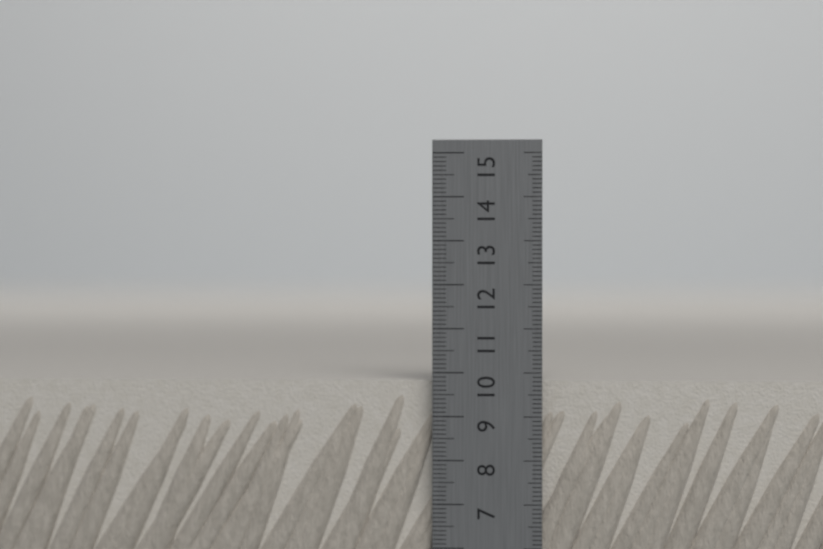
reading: 9.8 cm
